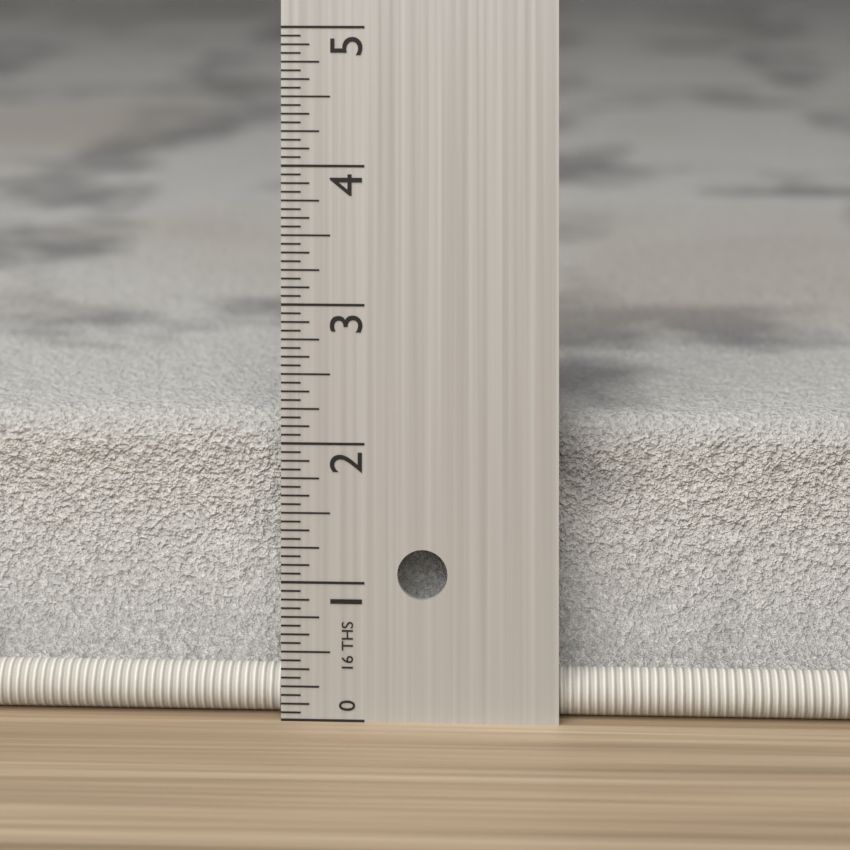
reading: 2.1250 in
